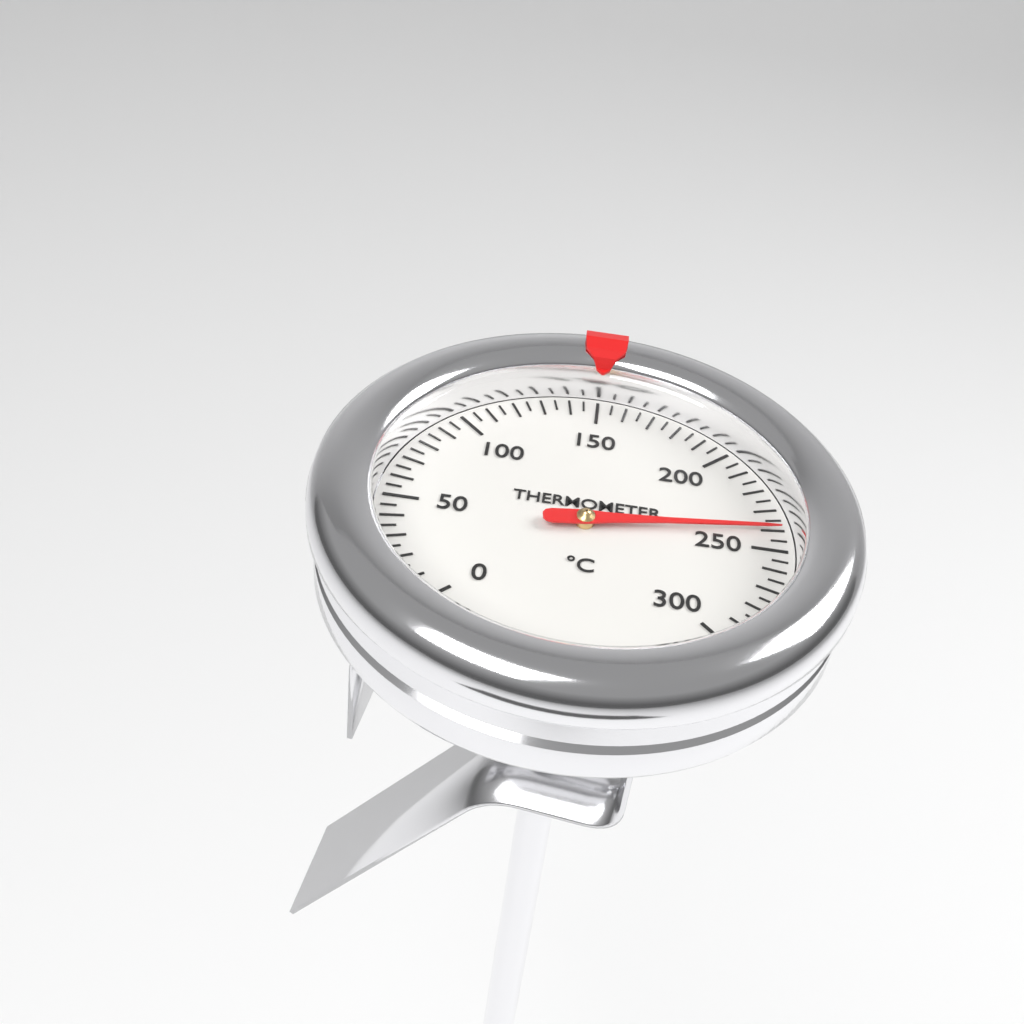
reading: 240 °C
